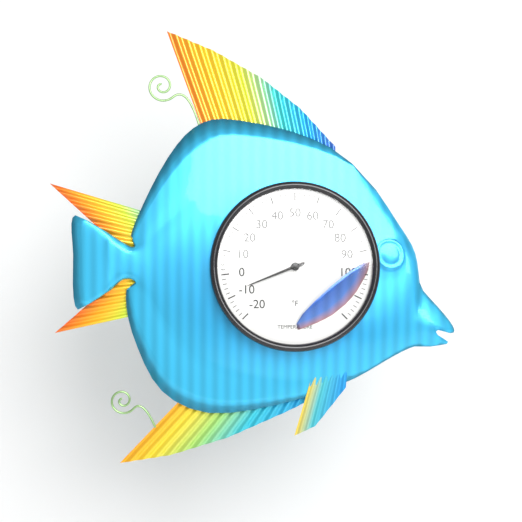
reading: -8 °F
